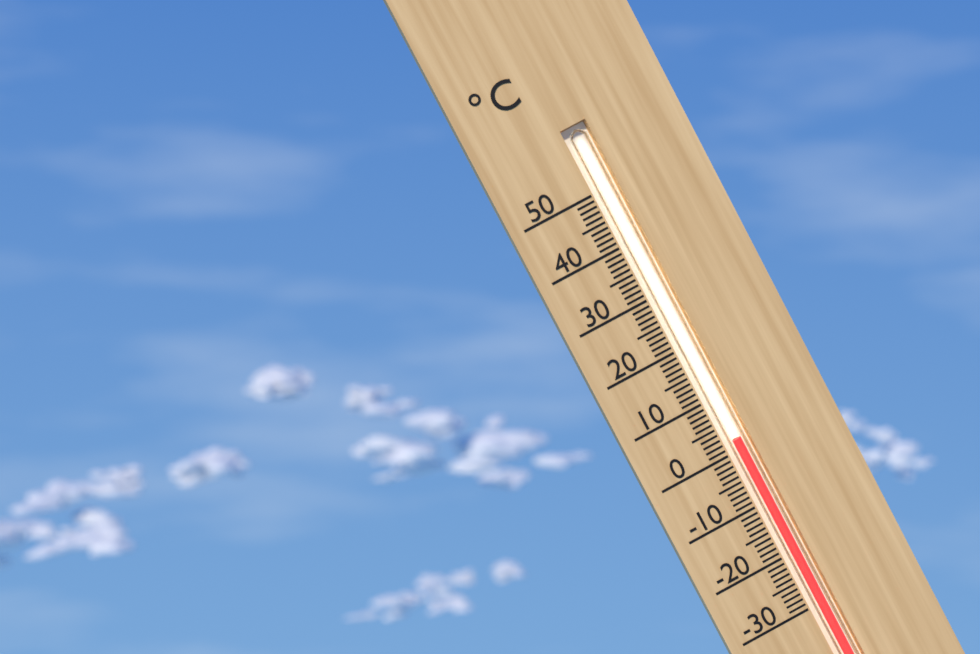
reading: 2 °C
